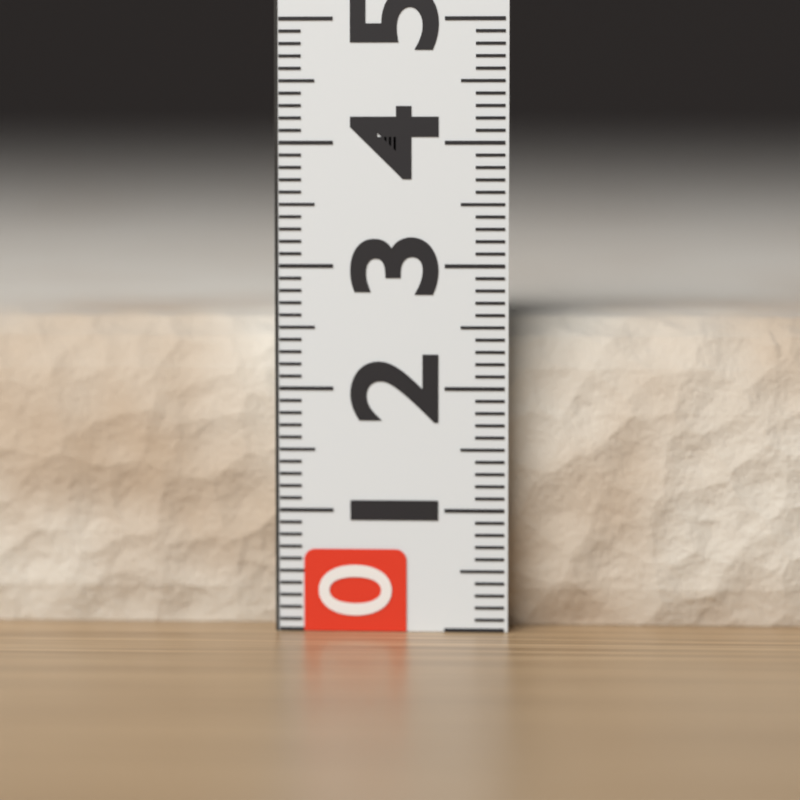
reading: 2.6 (no unit)
